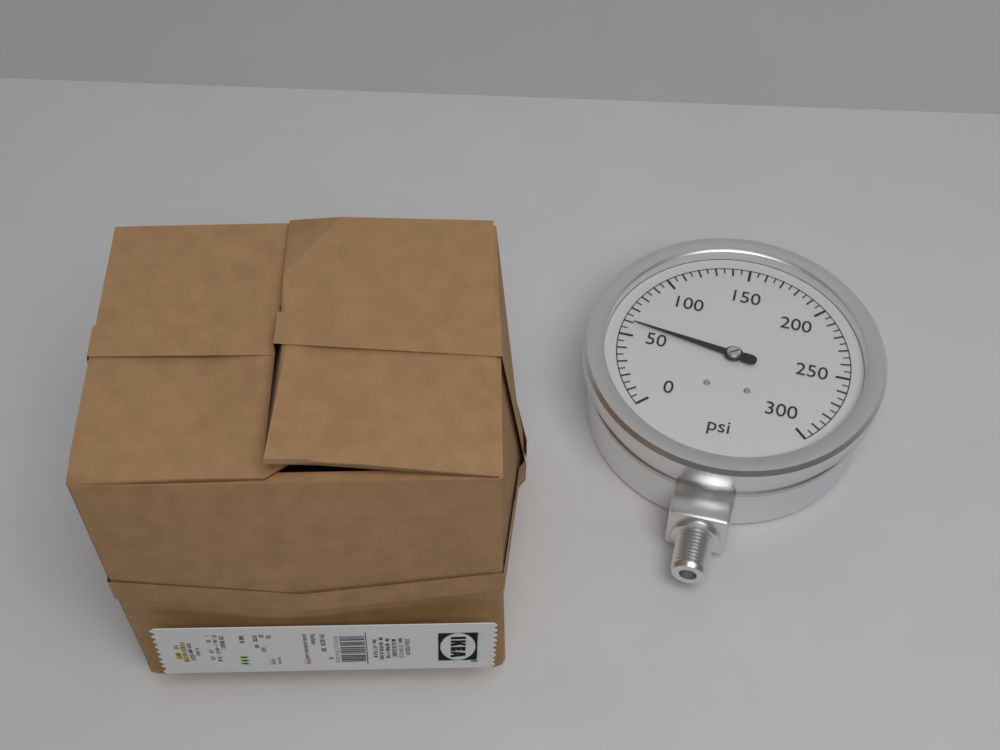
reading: 60 psi
